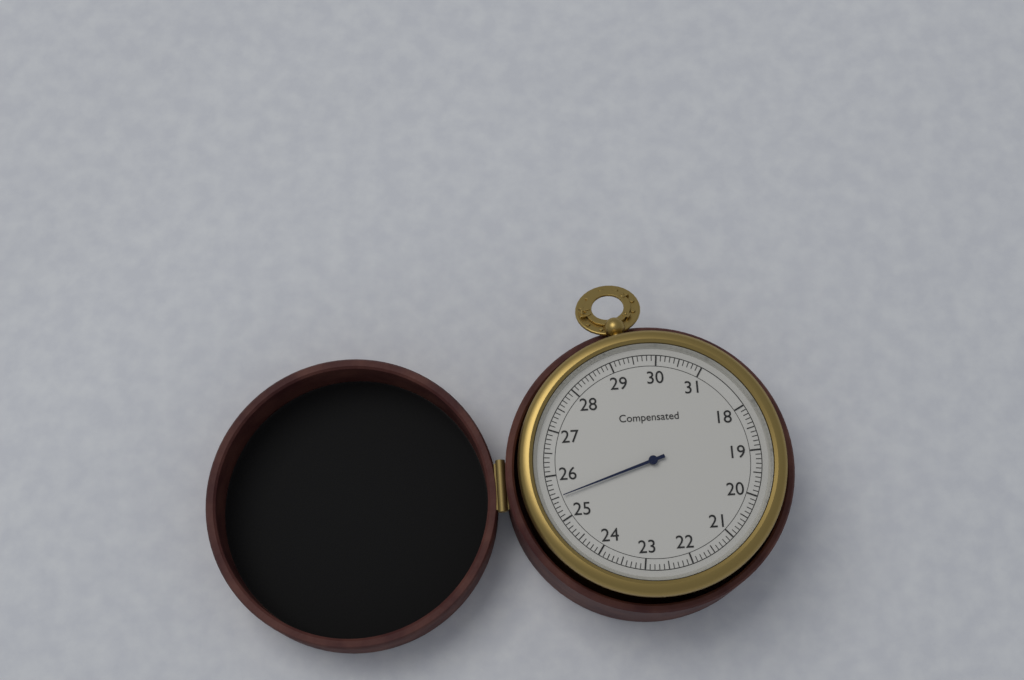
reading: 25.5 (no unit)
